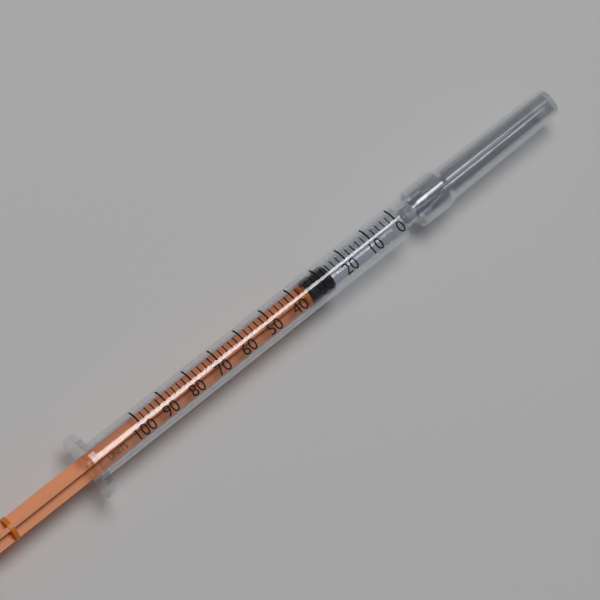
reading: 26 units
